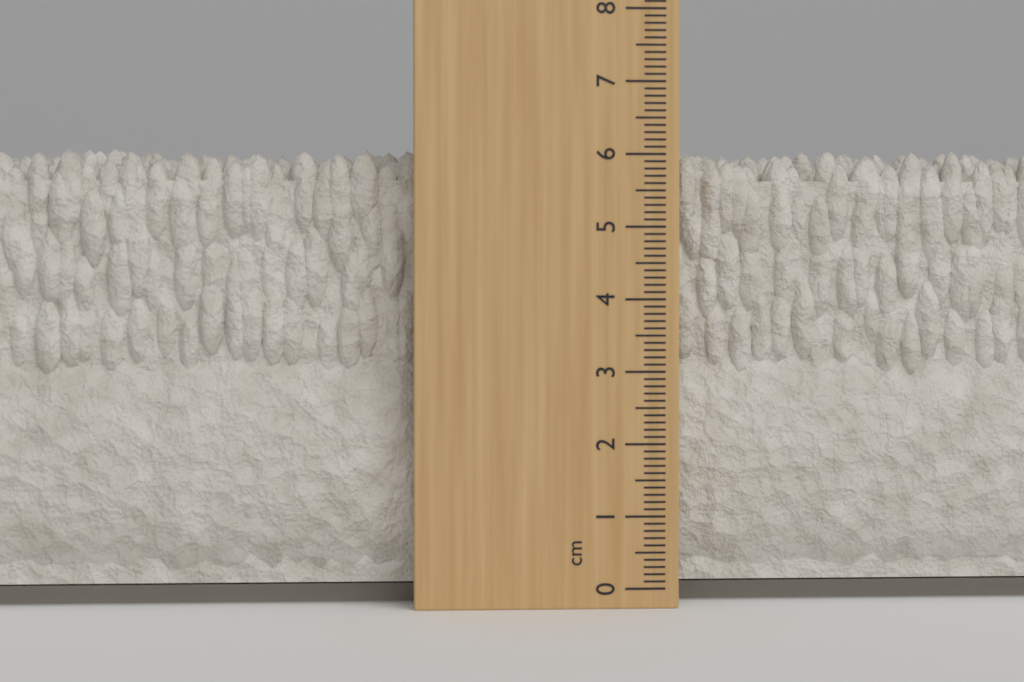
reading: 6.1 cm
